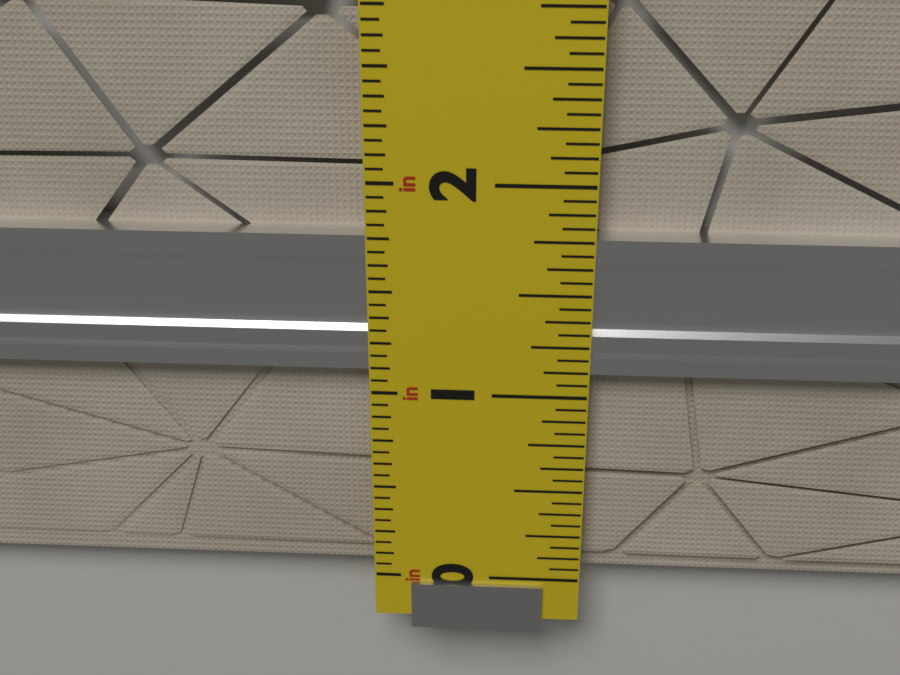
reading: 1.7500 in
